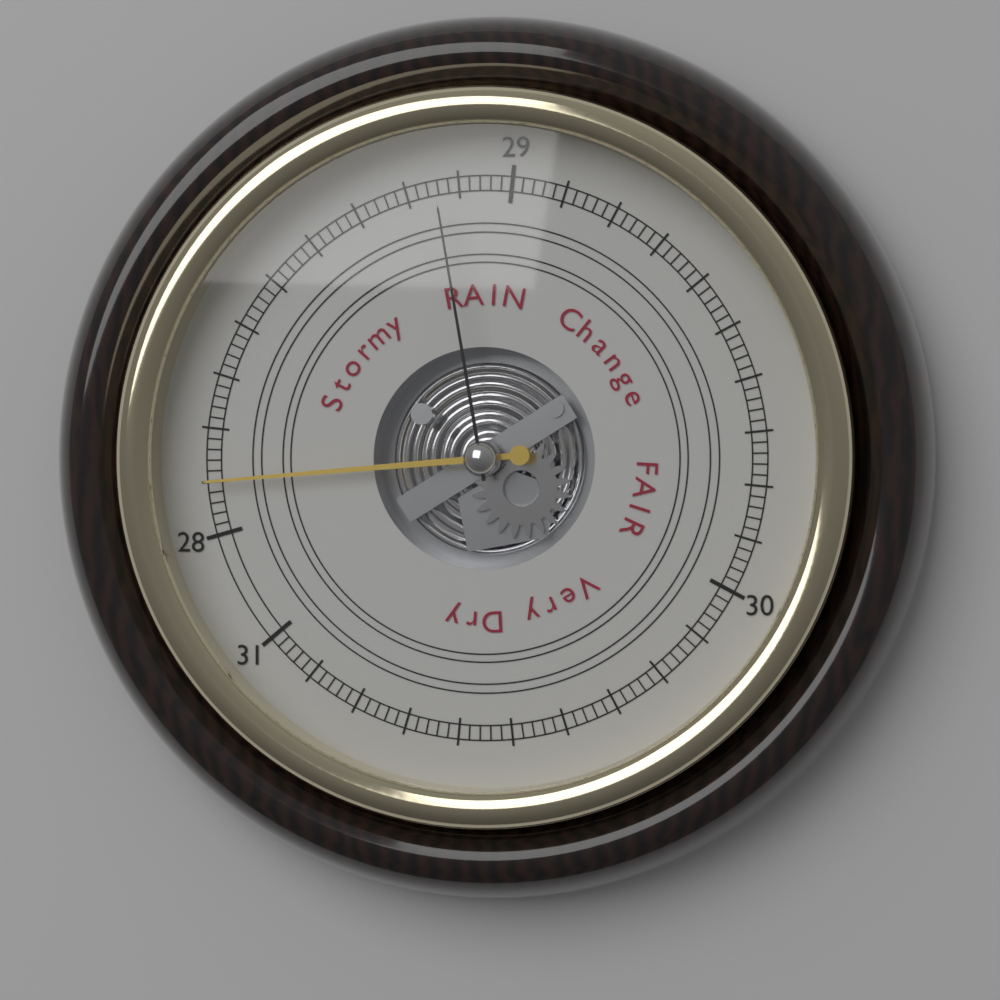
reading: 28.10 (no unit)
